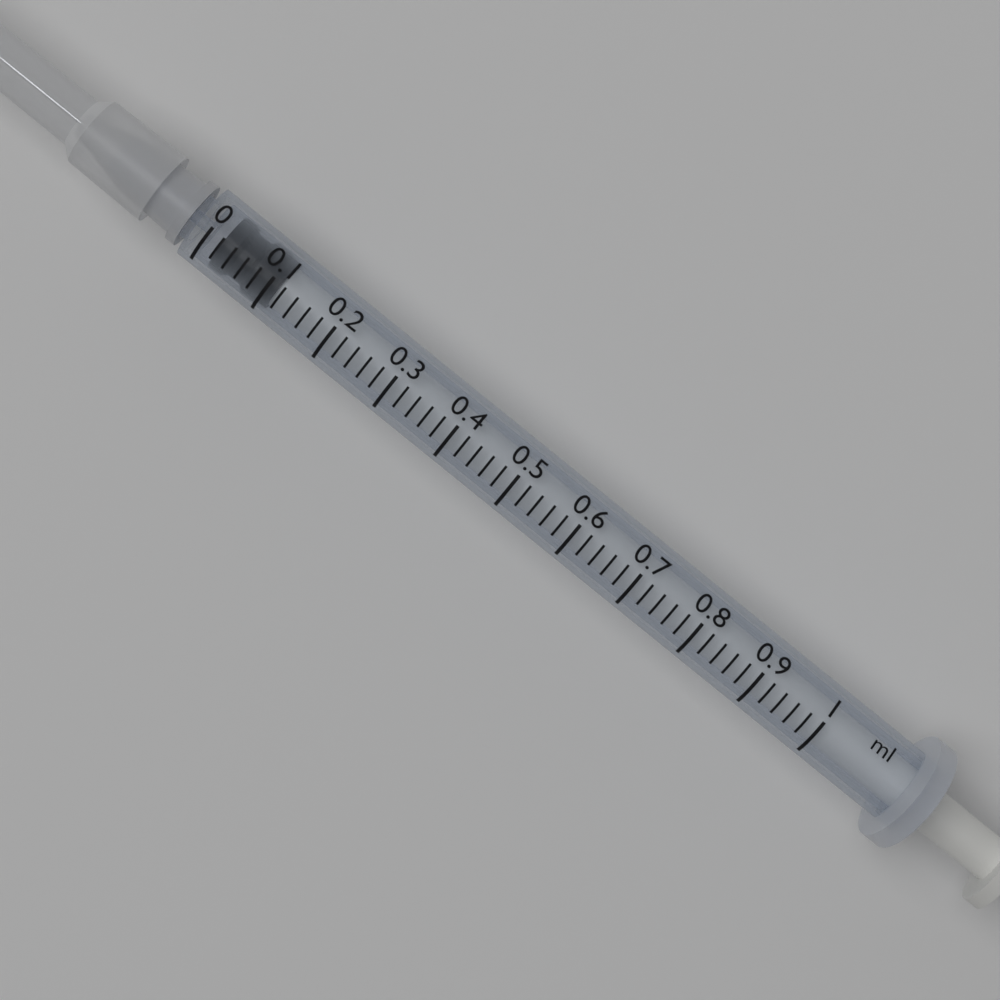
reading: 0.02 ml
